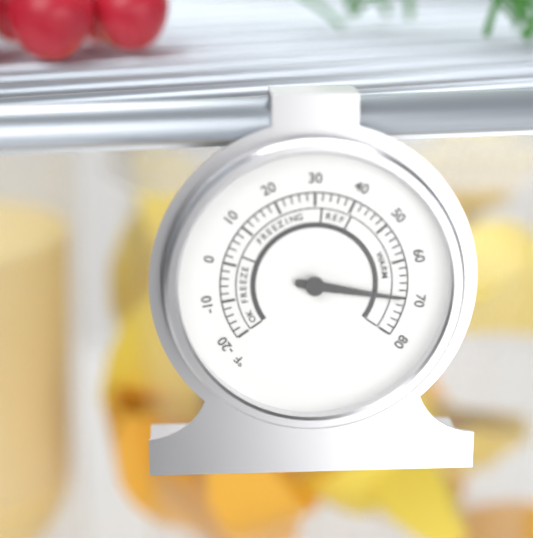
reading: 70 °F
